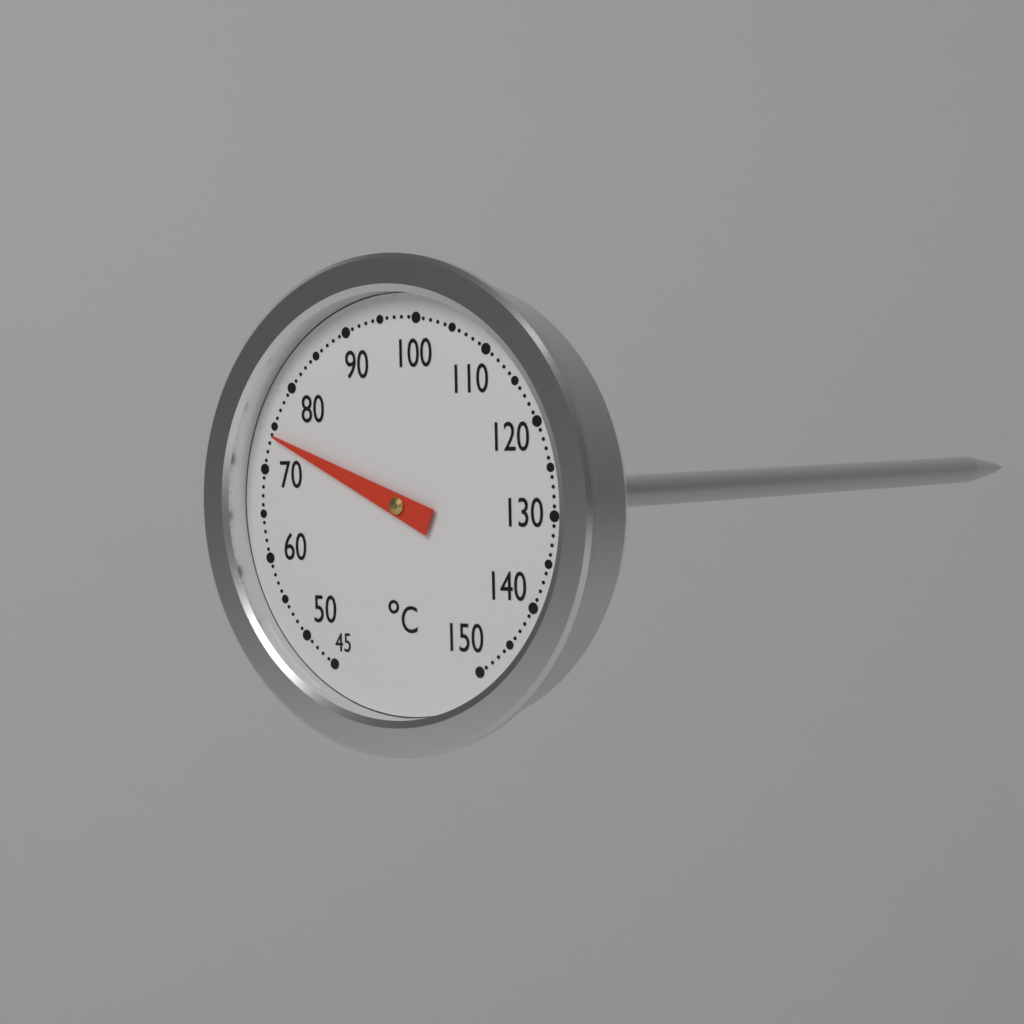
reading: 74 °C
